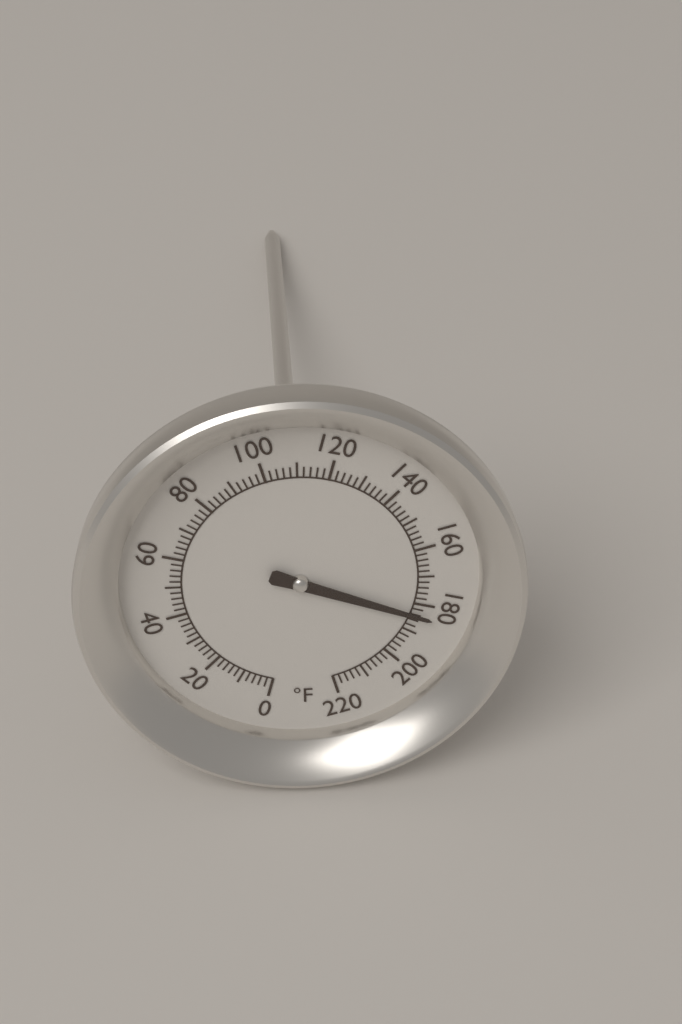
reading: 184 °F
